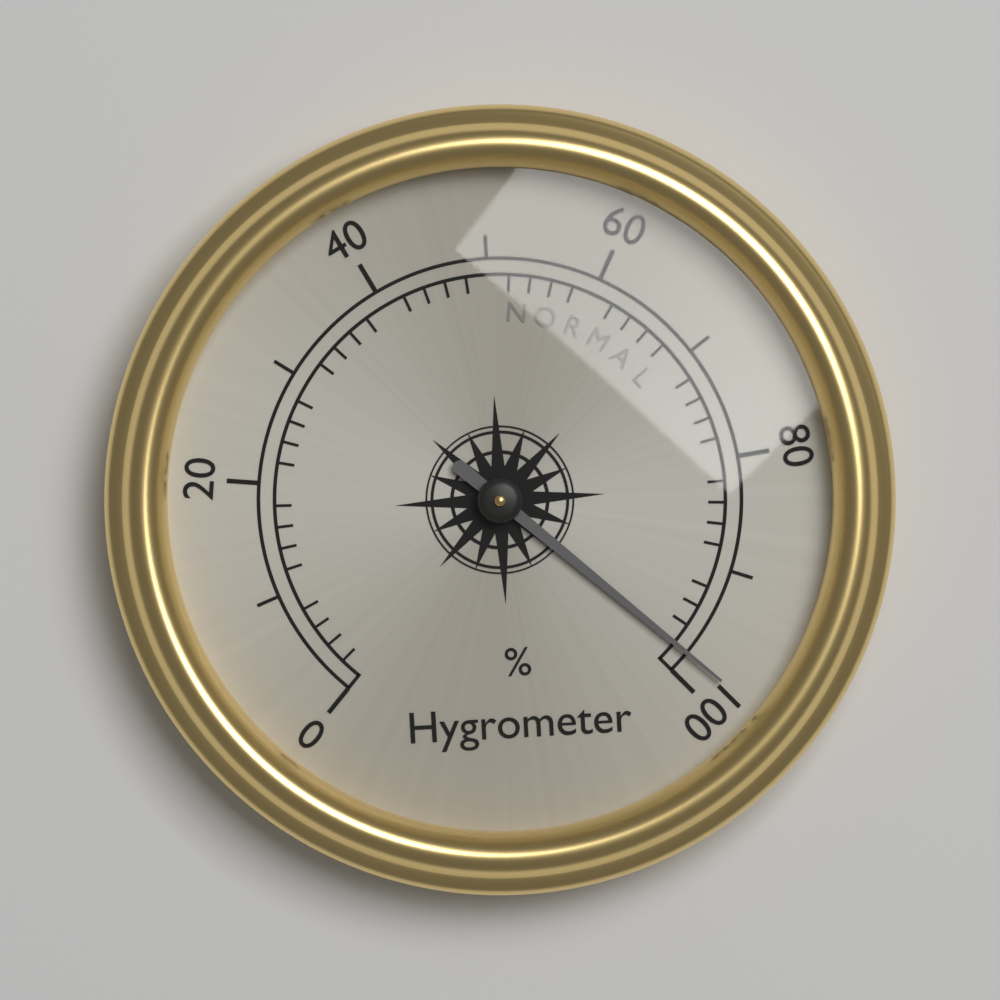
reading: 98 %
